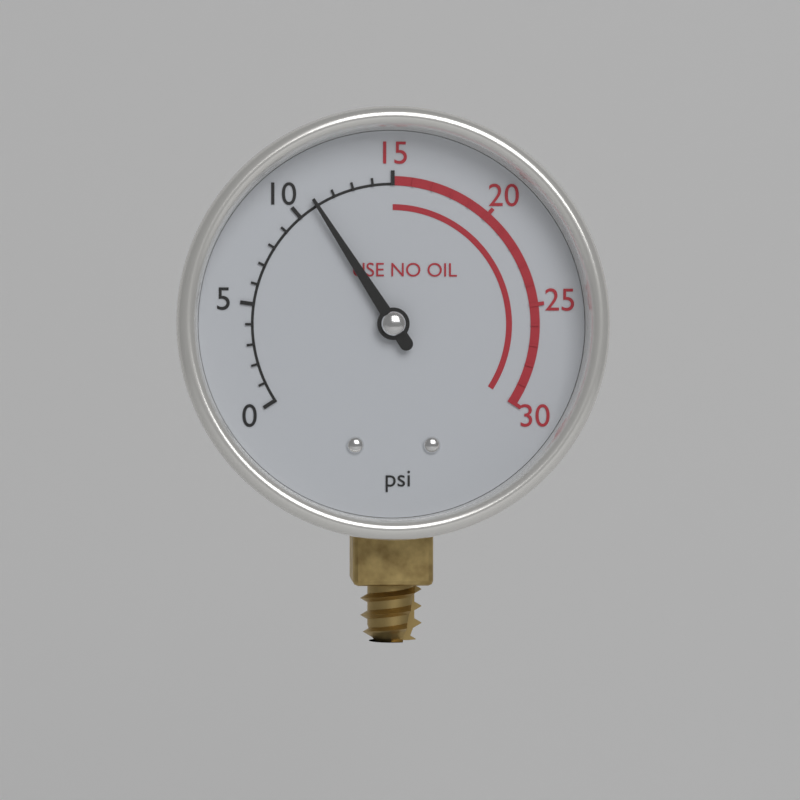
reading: 11 psi
